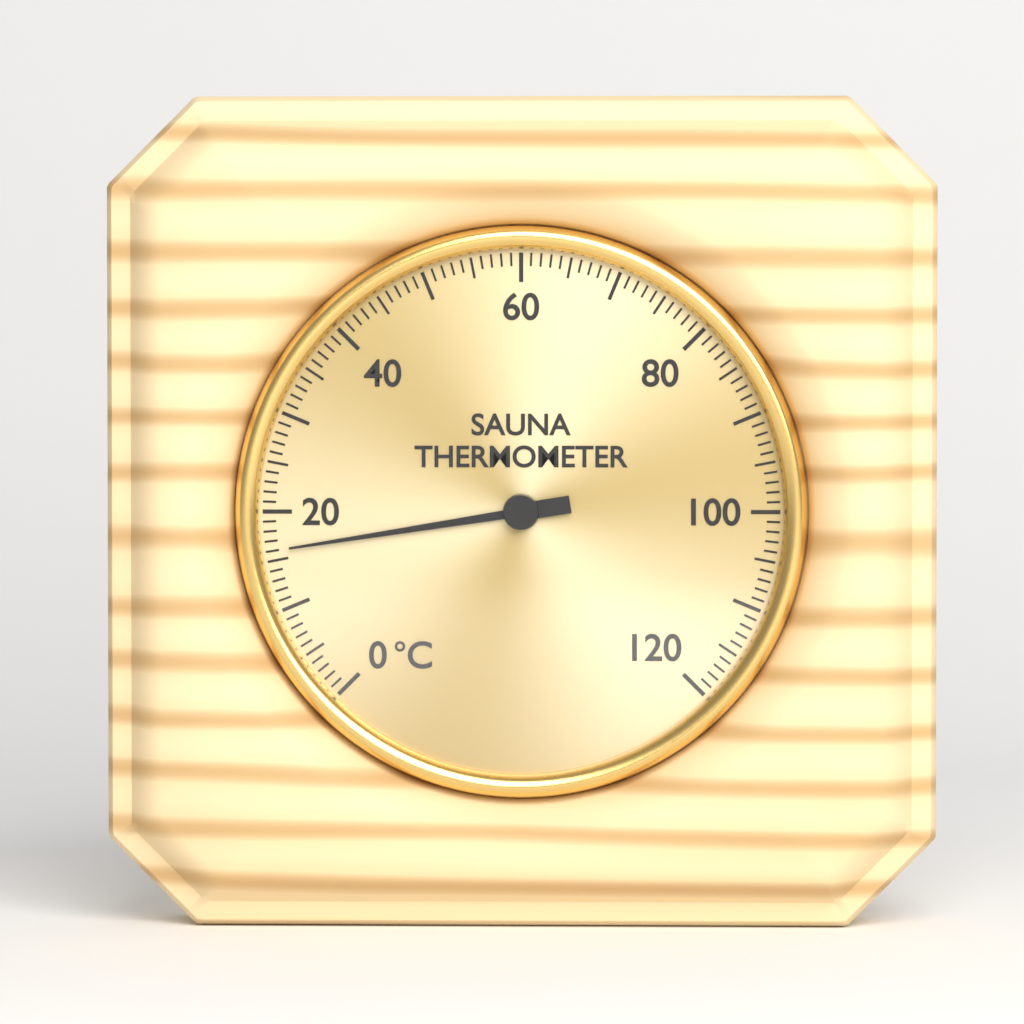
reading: 16 °C
